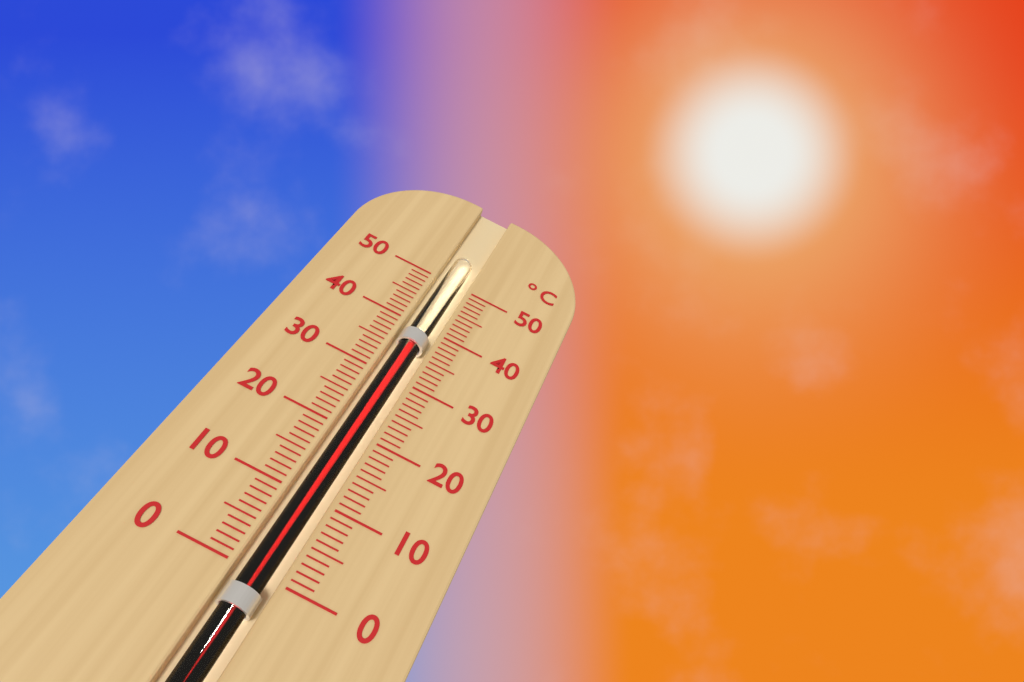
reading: 38 °C
